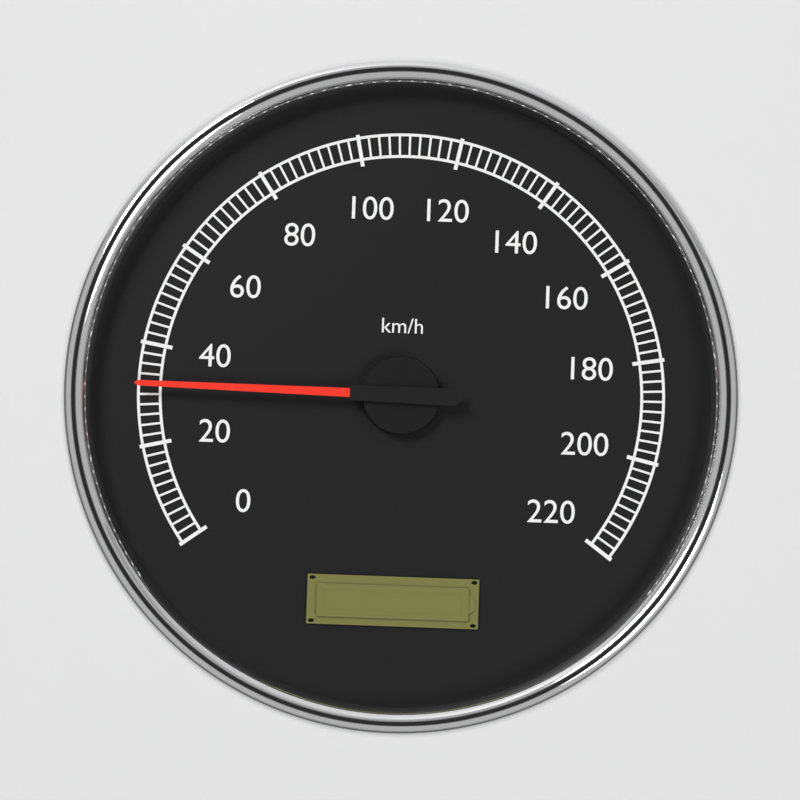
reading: 32 km/h
